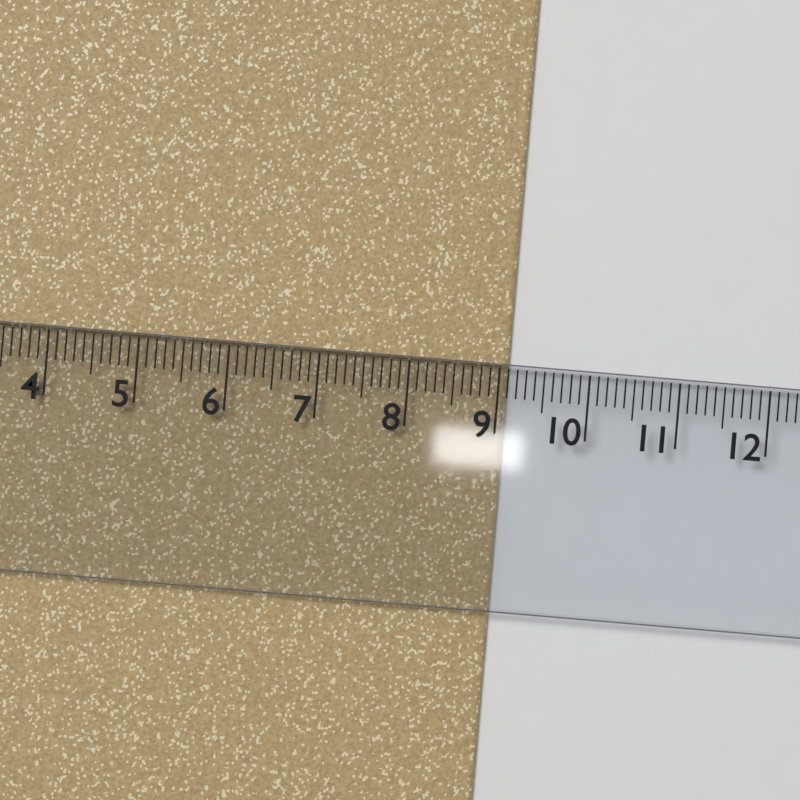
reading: 9.1 cm
